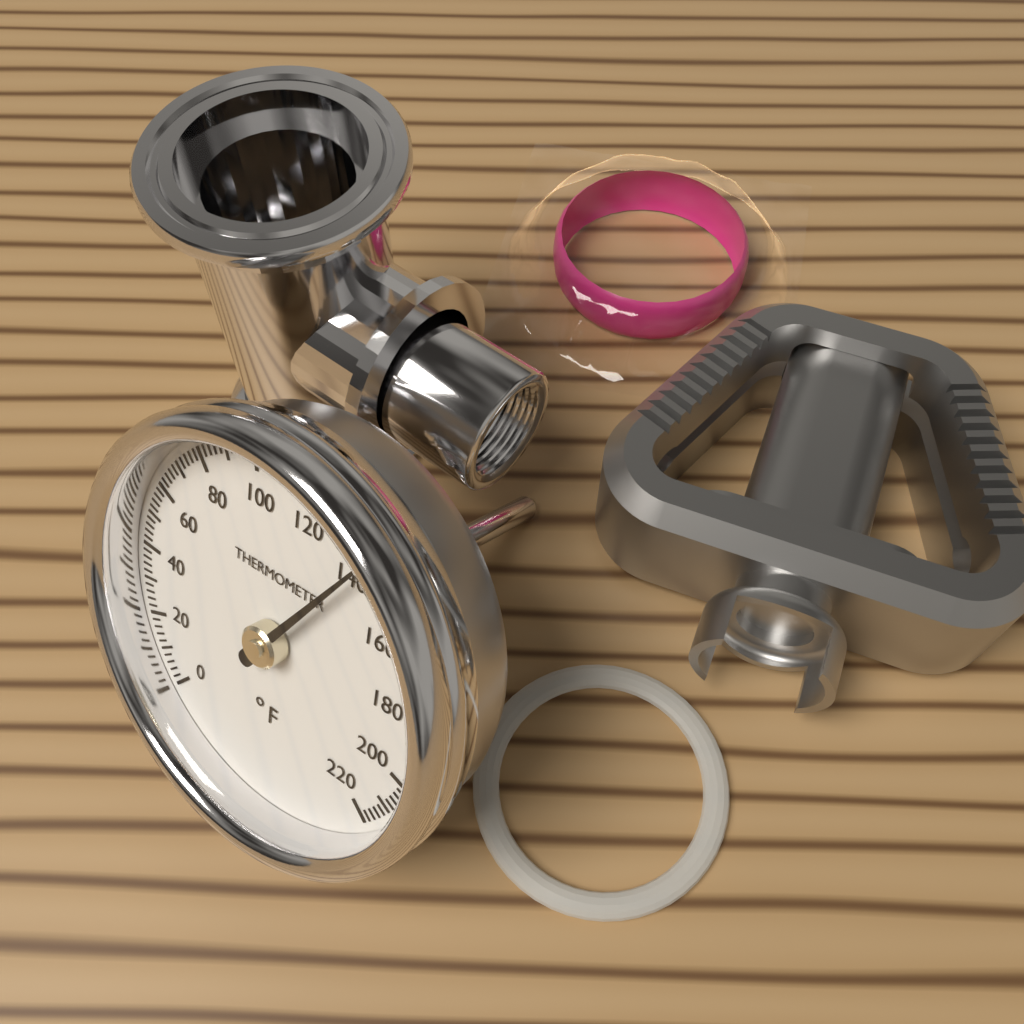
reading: 140 °F
